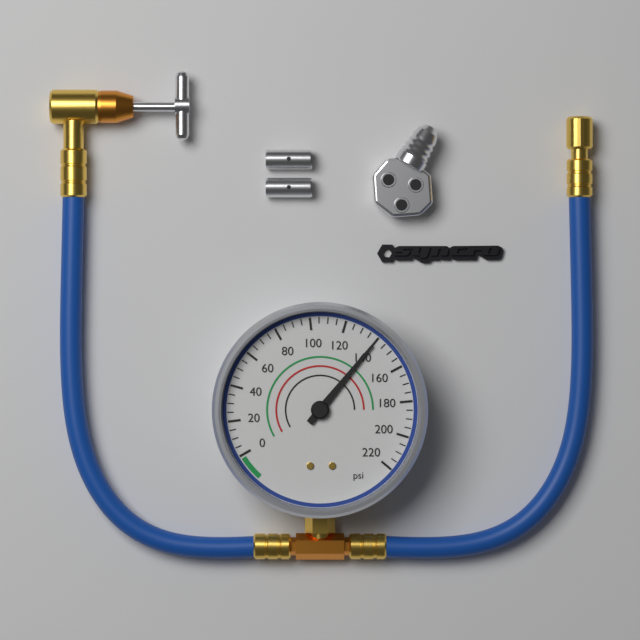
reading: 140 psi
